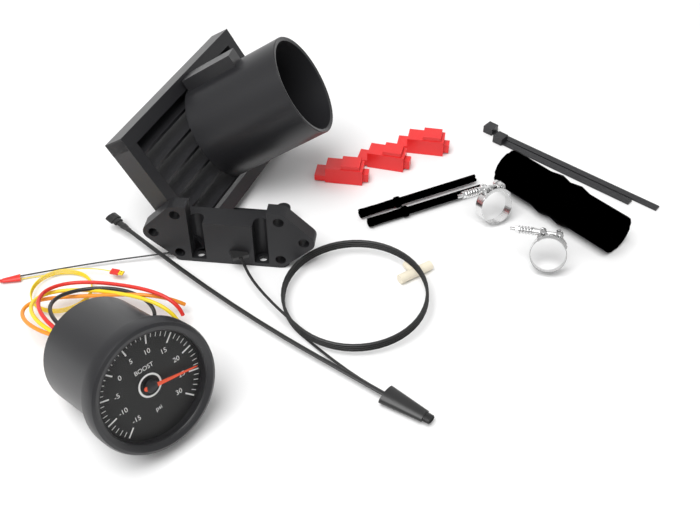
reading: 24 psi
